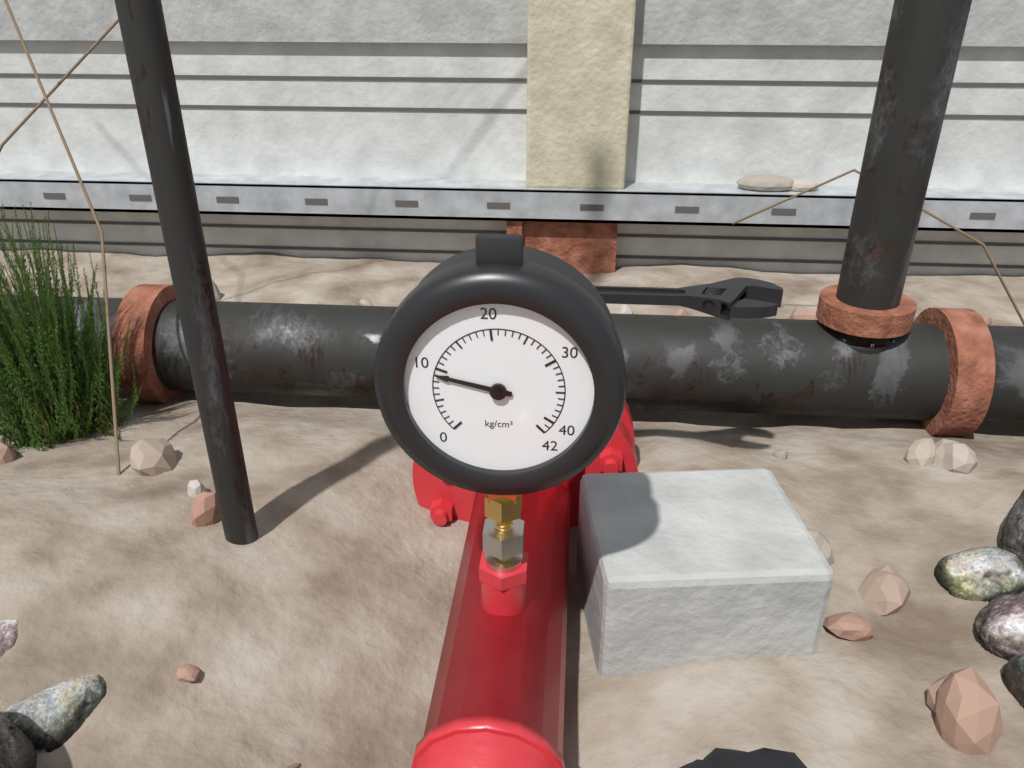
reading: 9 kg/cm²
